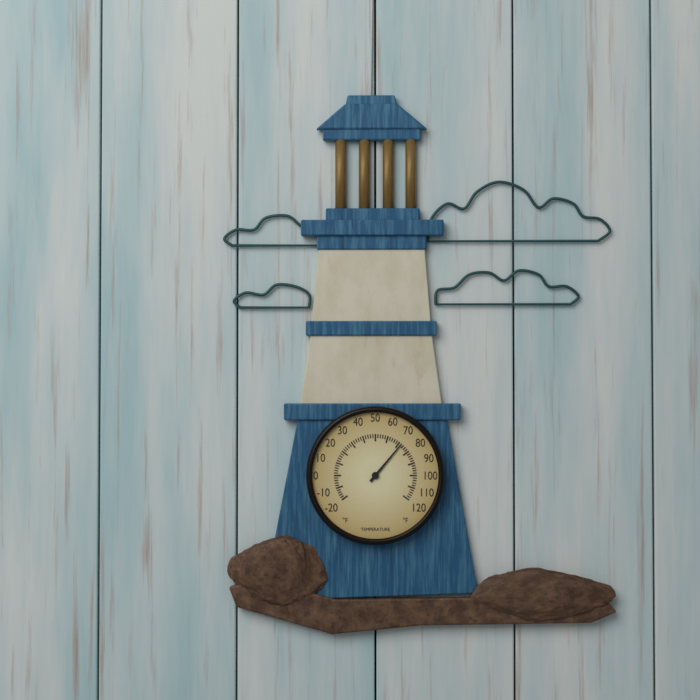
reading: 72 °F
